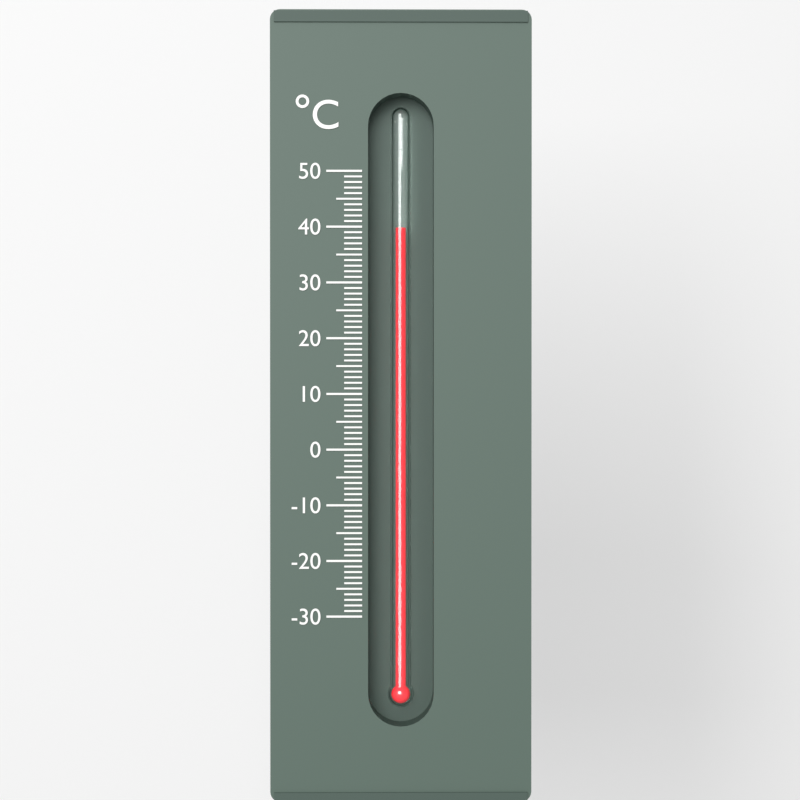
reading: 40 °C
